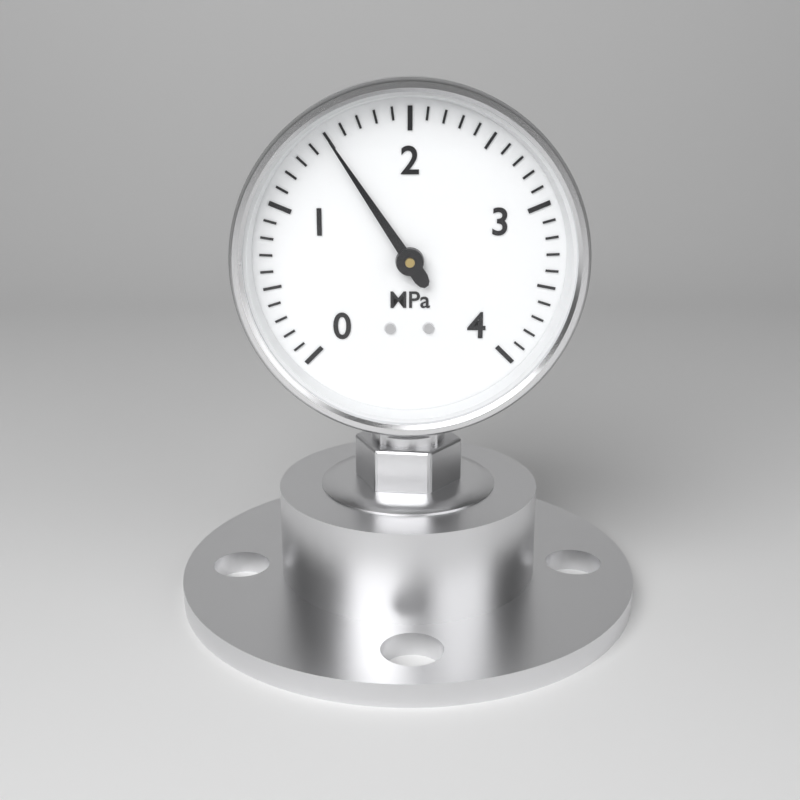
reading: 1.5 MPa
